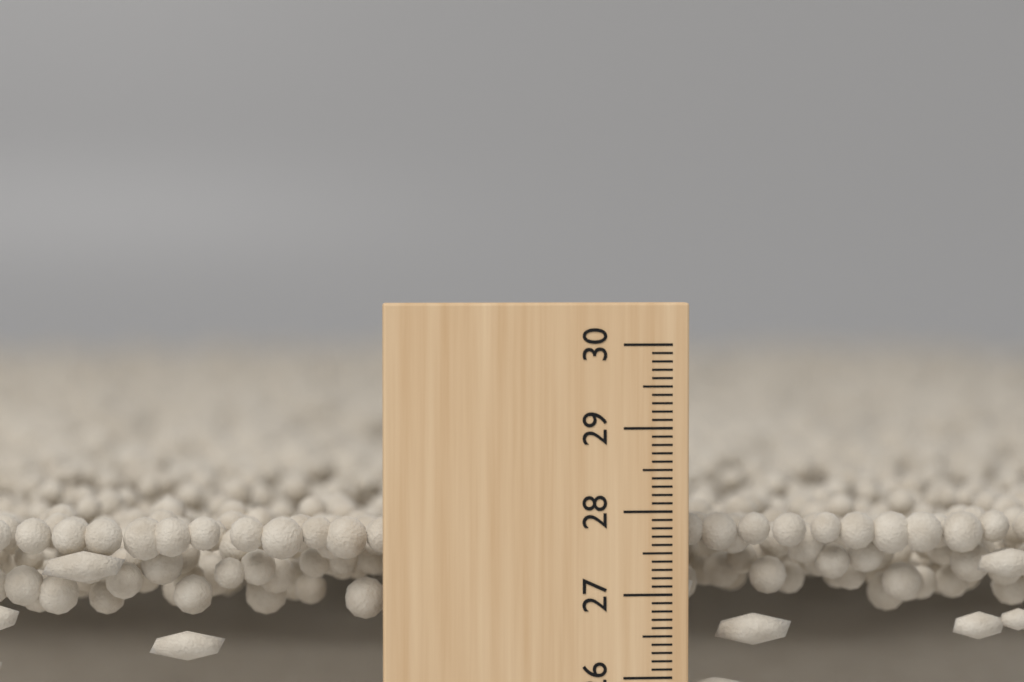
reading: 27.9 cm
